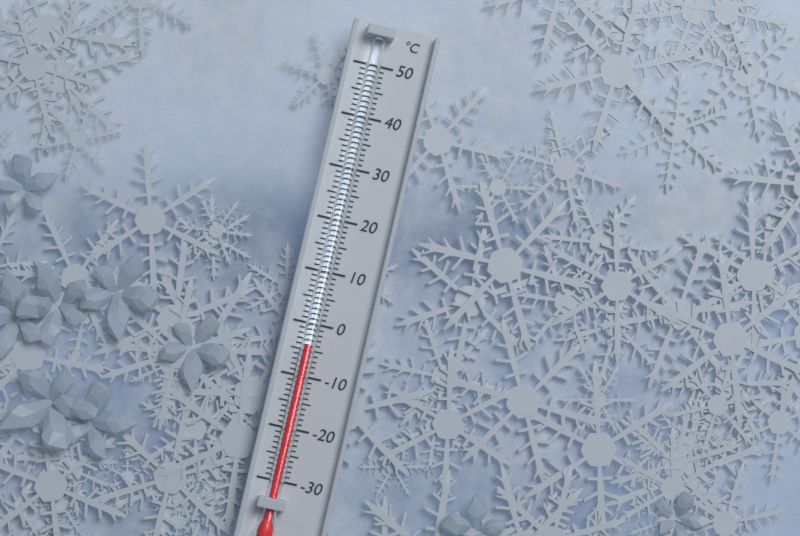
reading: -4 °C
